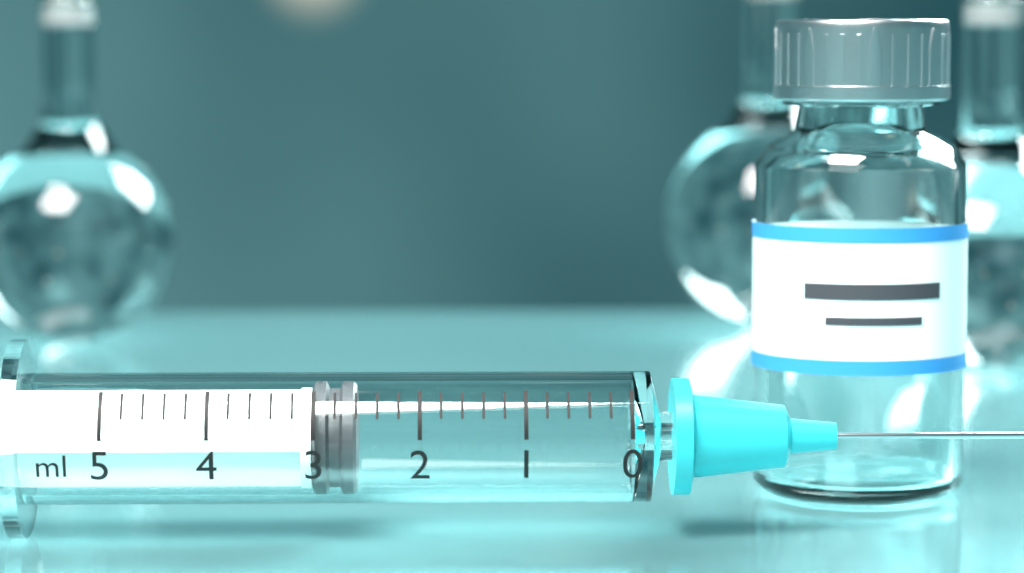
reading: 2.6 ml
